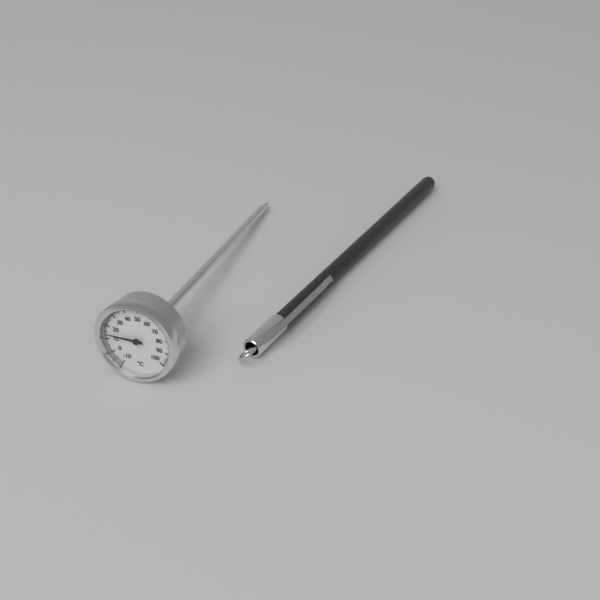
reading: 14 °C
